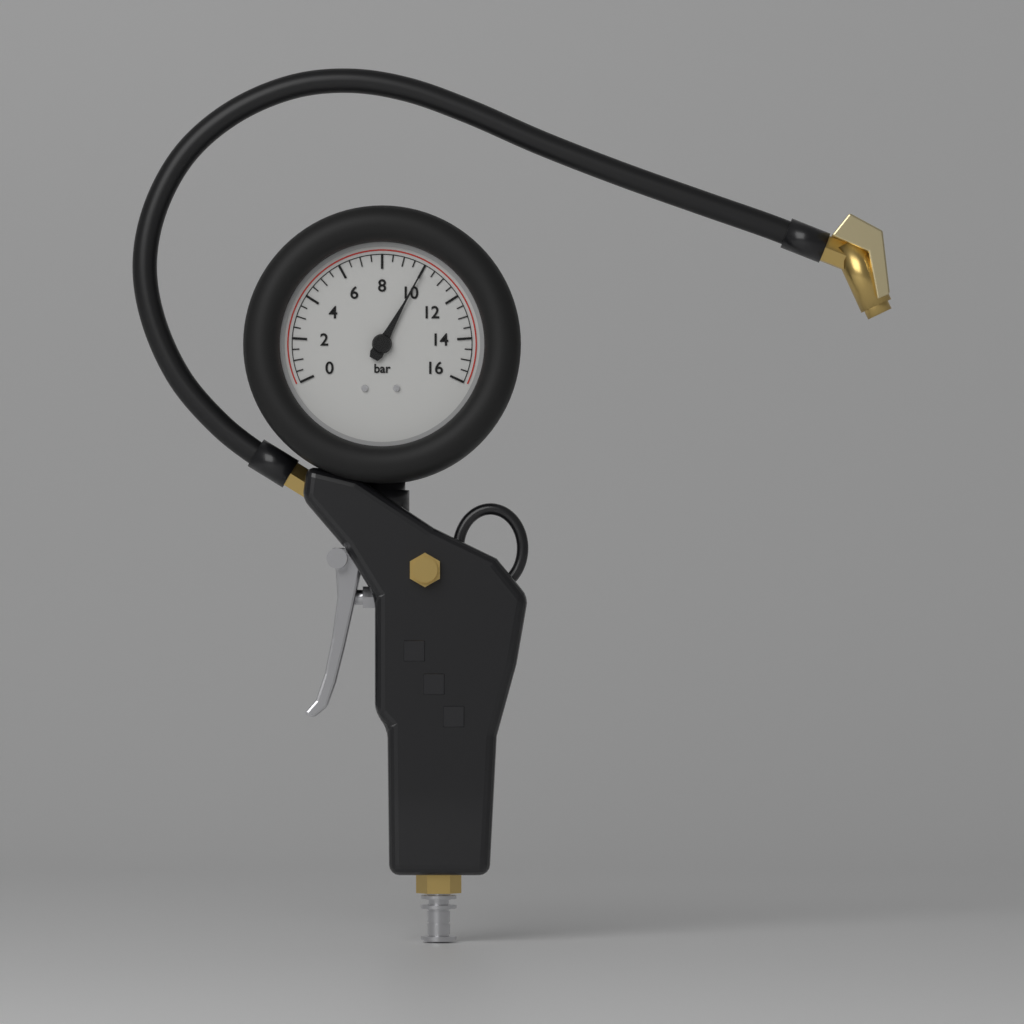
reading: 10.0 bar
